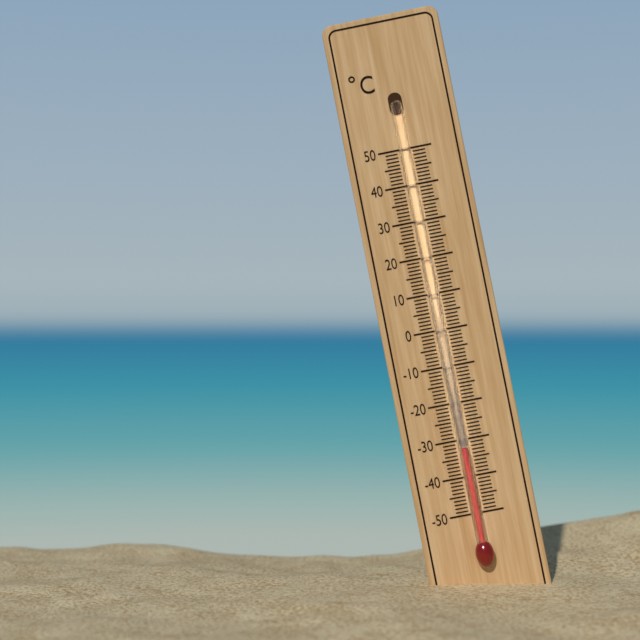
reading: -32 °C
